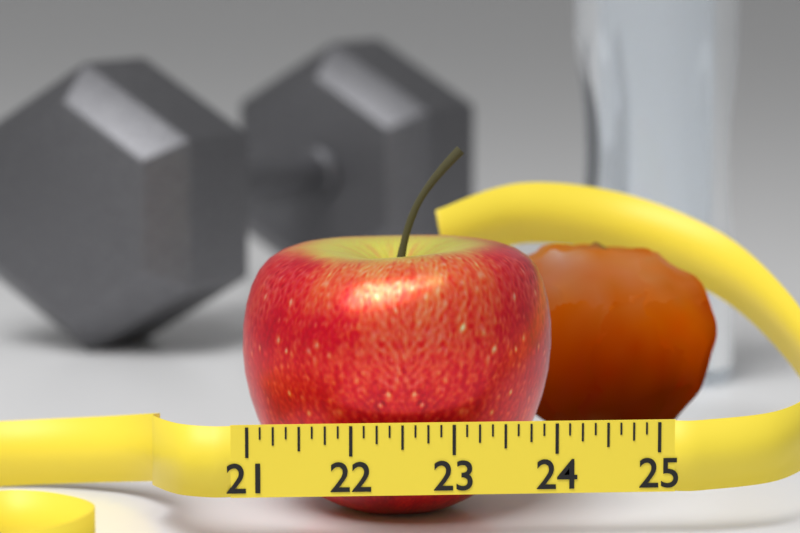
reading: 24.125 (no unit)
